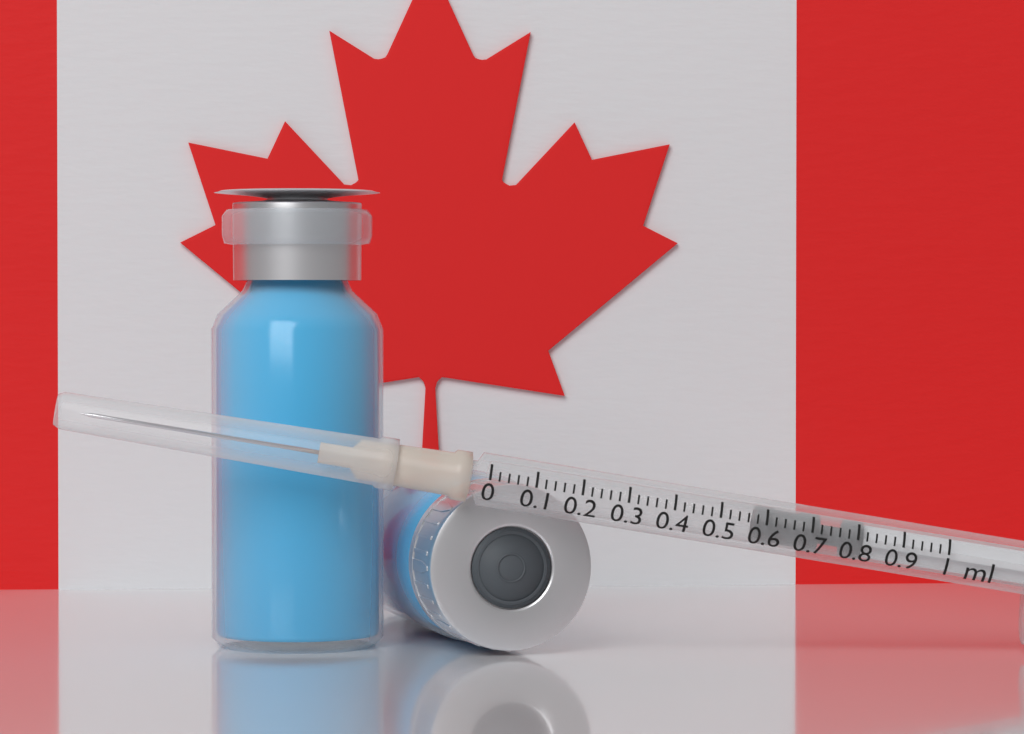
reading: 0.58 ml
